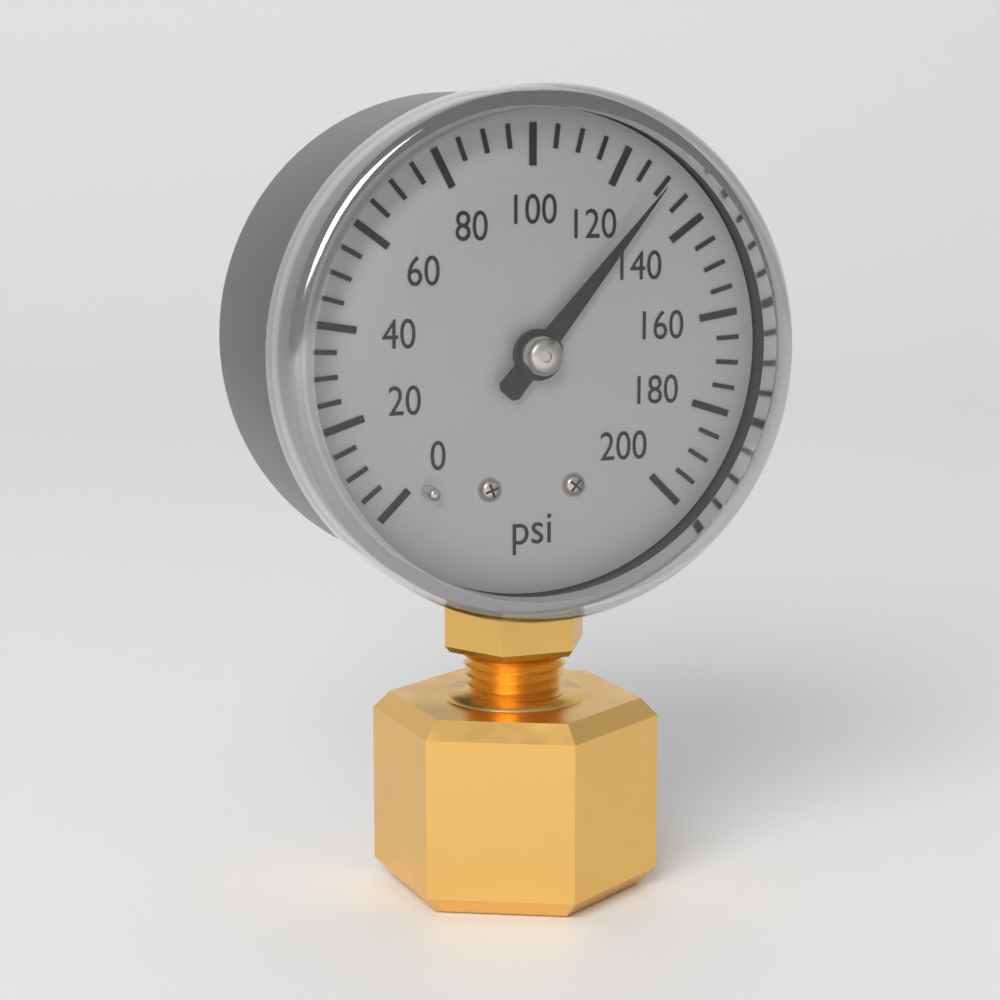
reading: 130 psi
